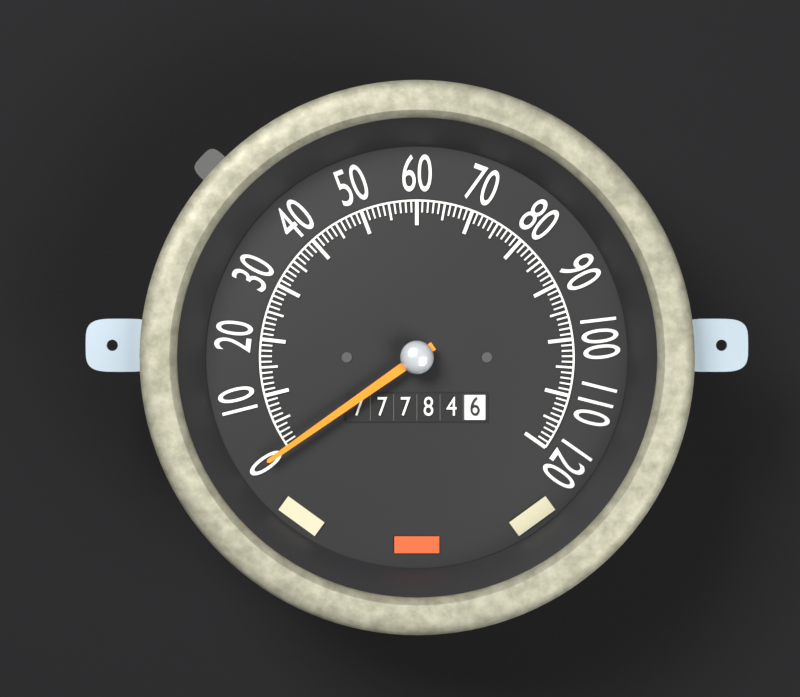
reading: 0 (no unit)
